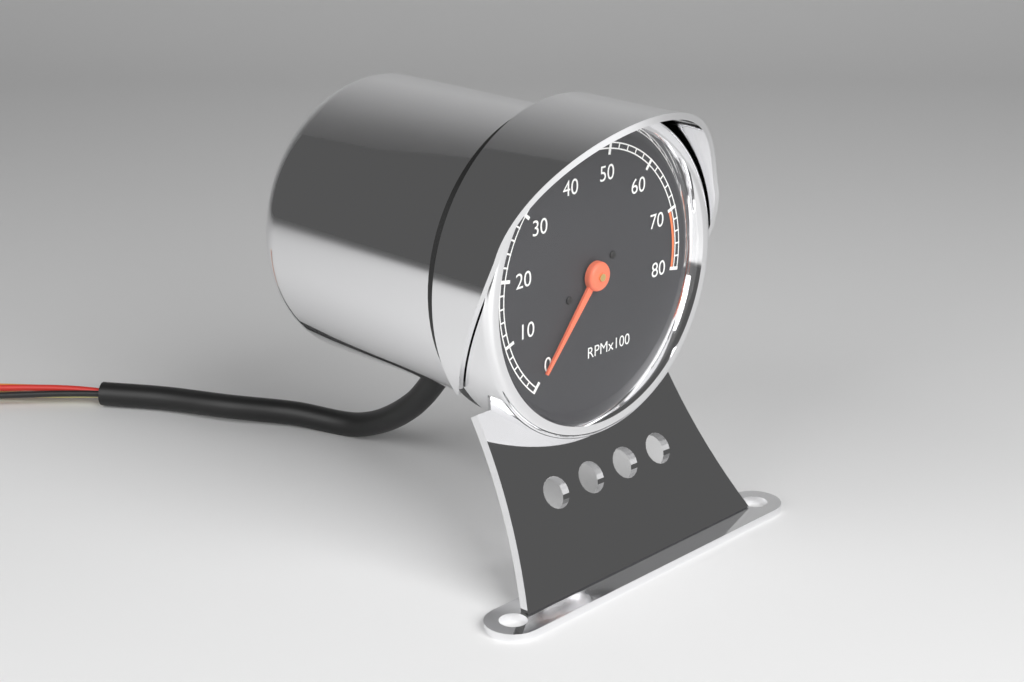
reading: 0 RPM
